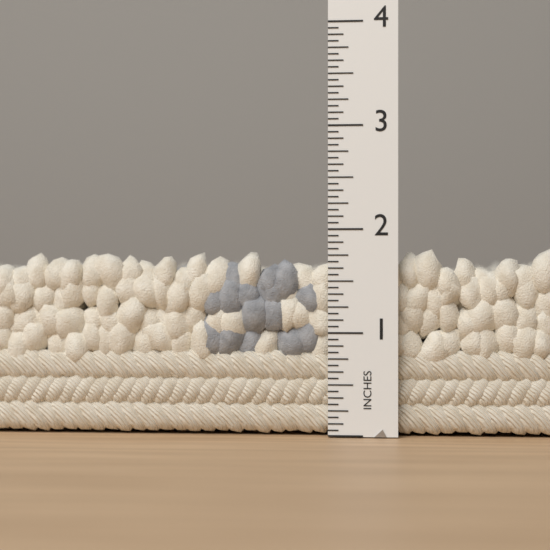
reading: 1.8125 in
